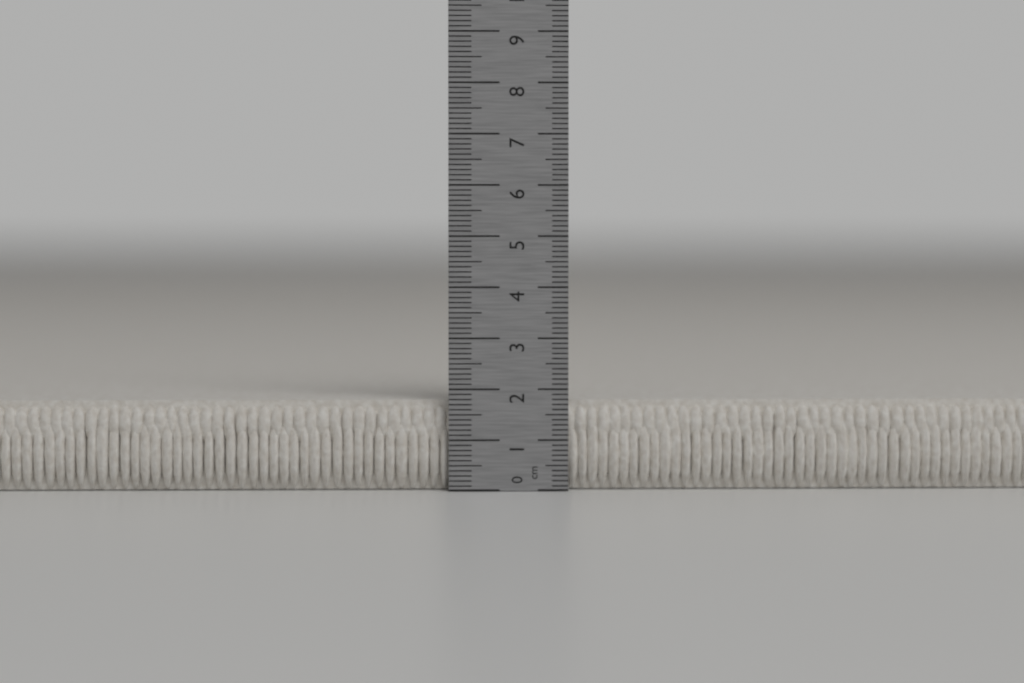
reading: 1.8 cm
